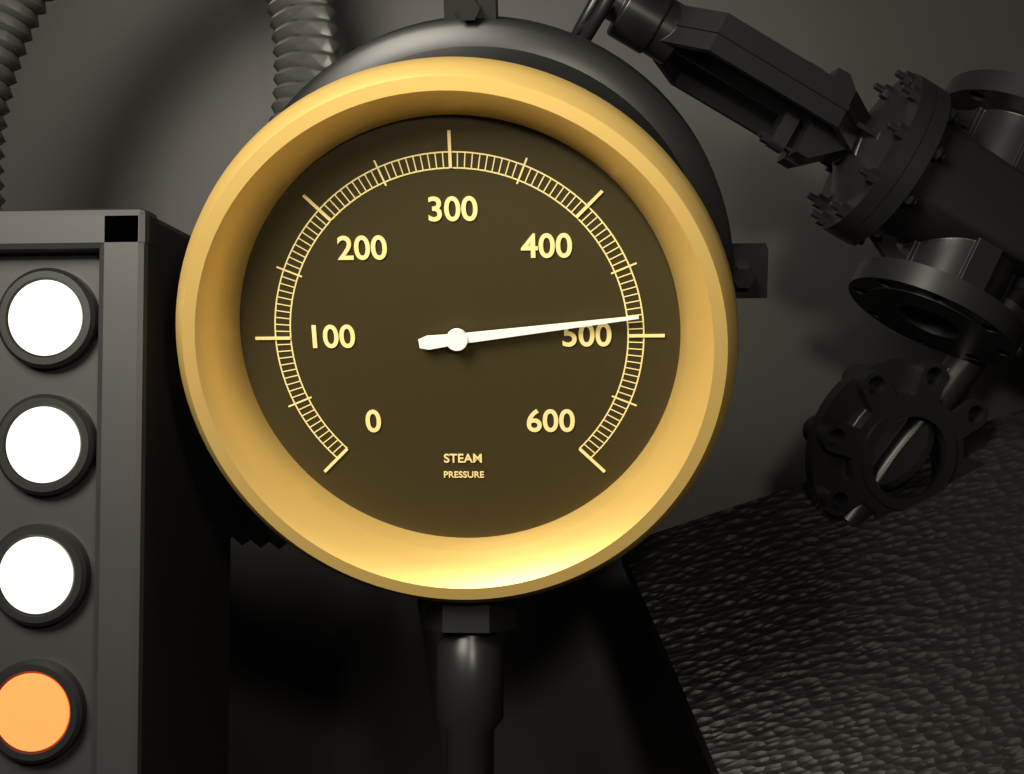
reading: 485 (no unit)
